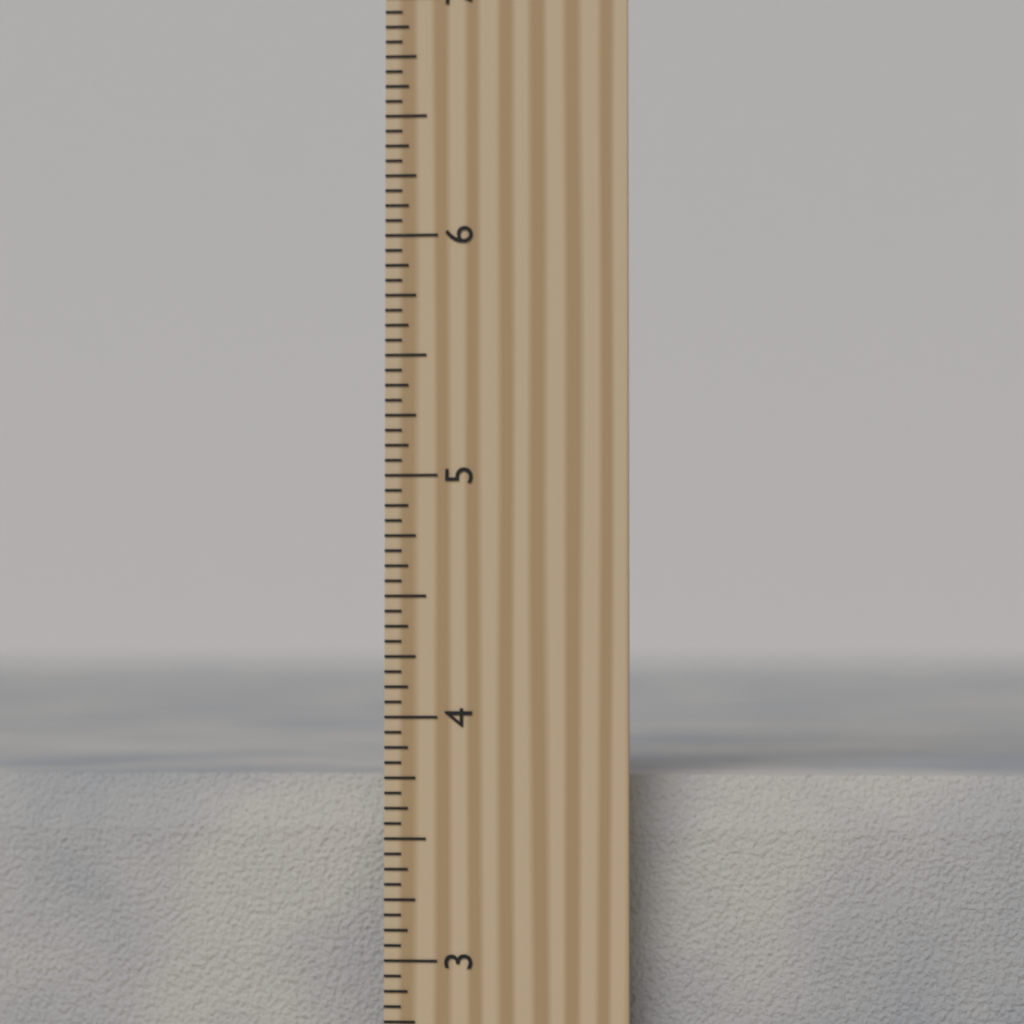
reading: 3.7500 inch
